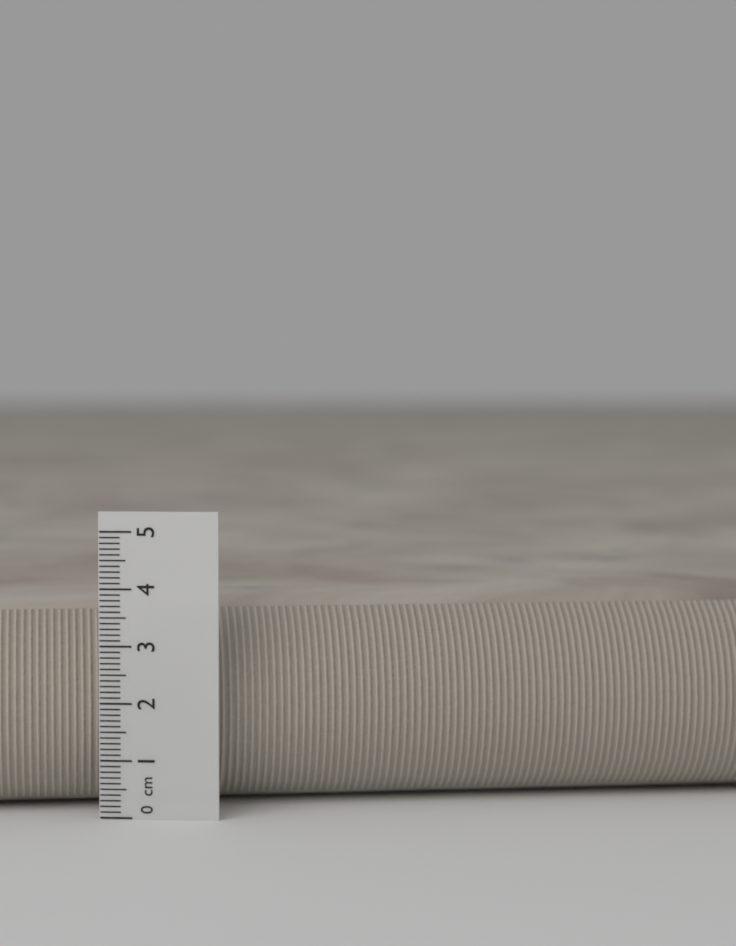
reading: 3.7 cm
